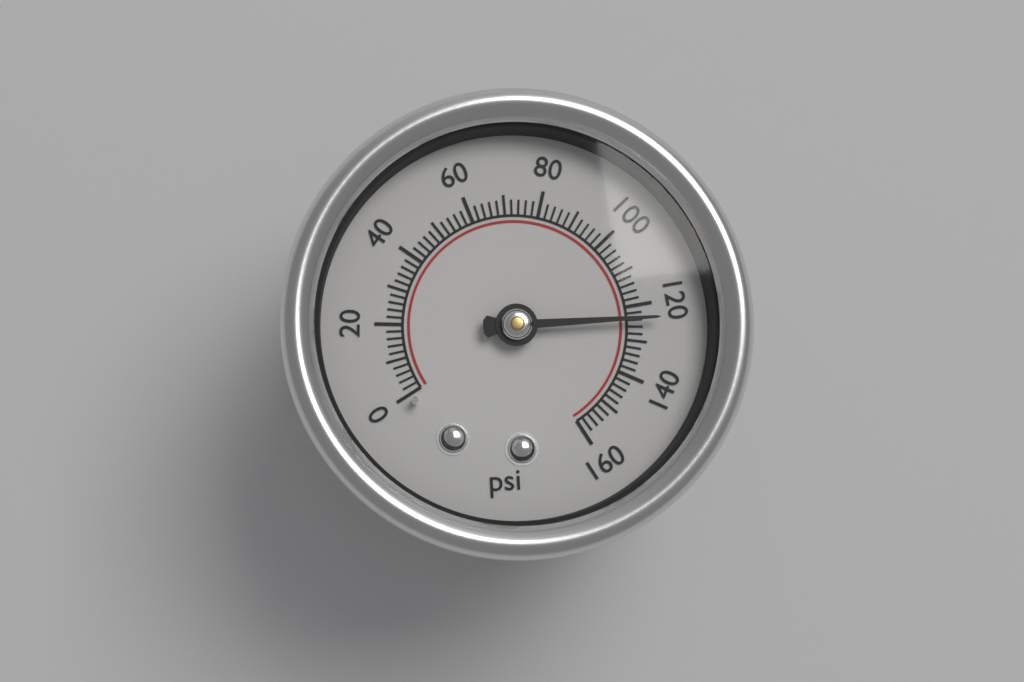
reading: 124 psi
